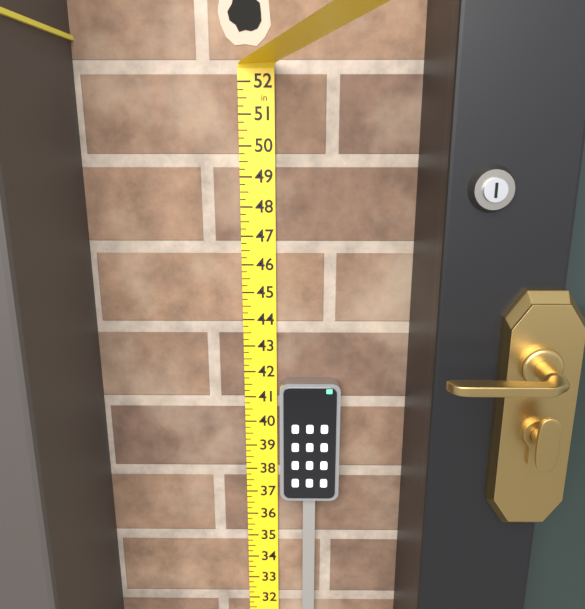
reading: 41.75 in
